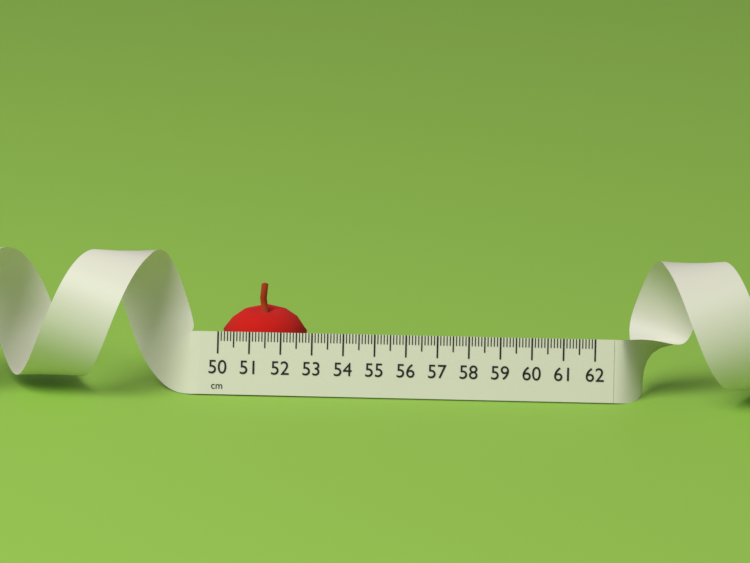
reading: 52.7 cm
